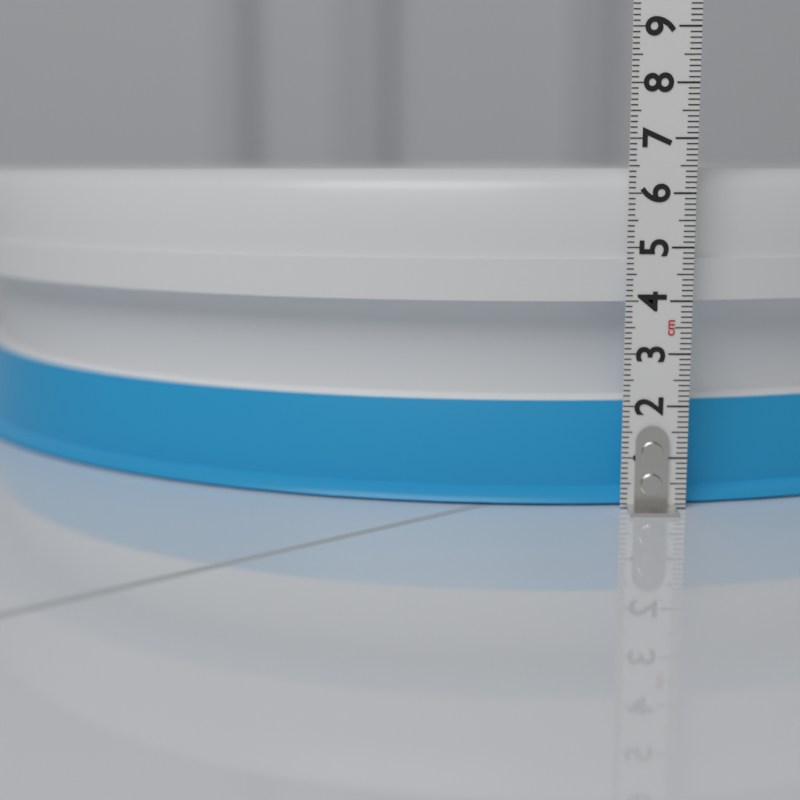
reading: 6.5 cm
